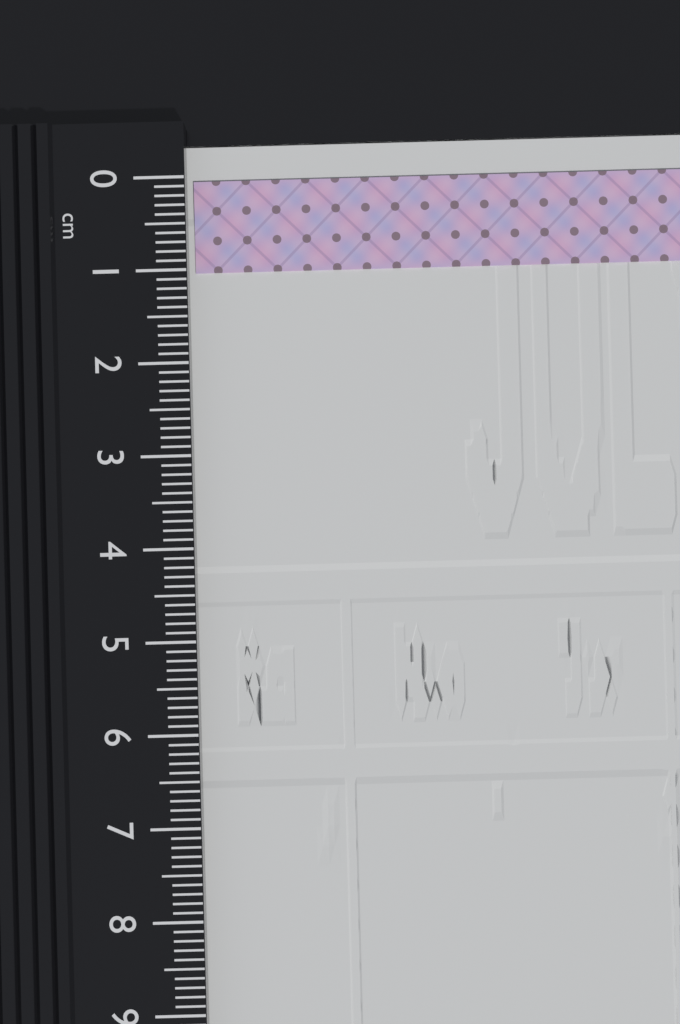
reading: 1.0 cm
